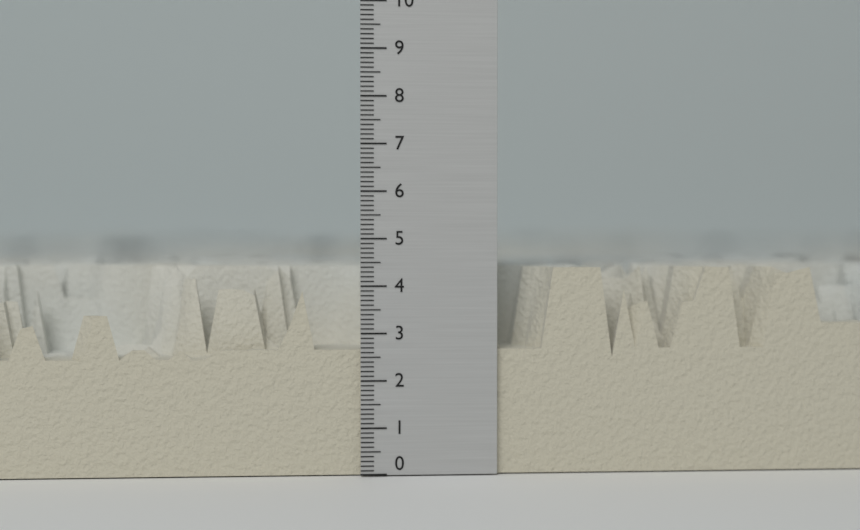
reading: 4.4 (no unit)
